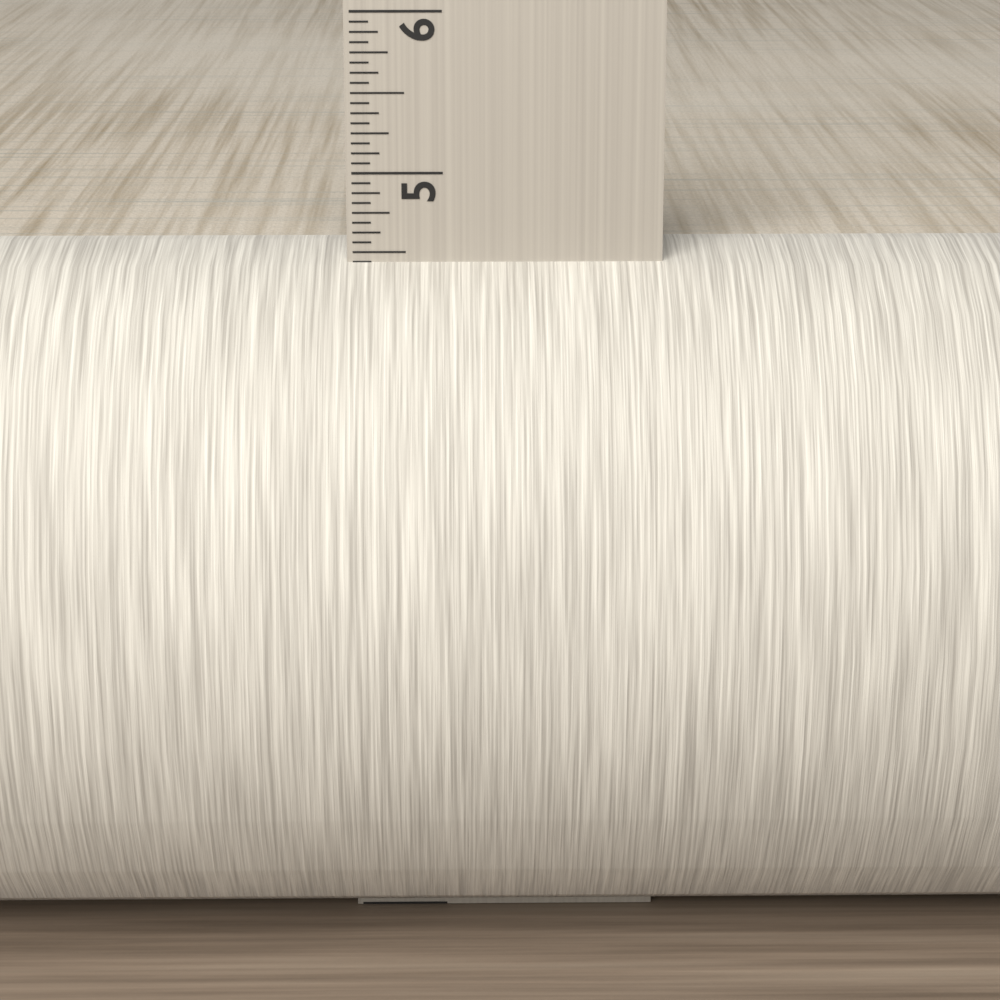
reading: 4.5000 in
